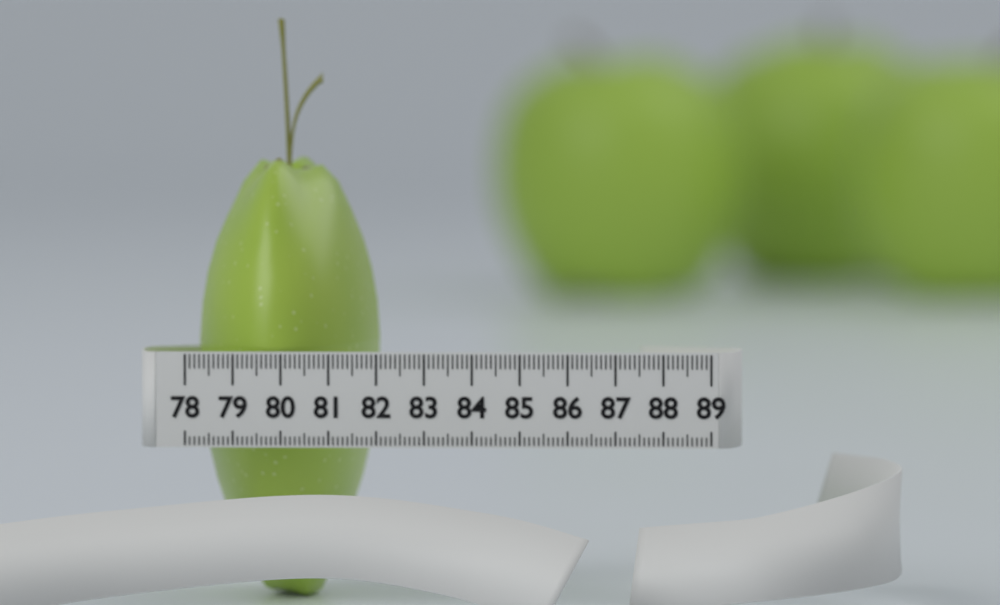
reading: 81.8 (no unit)
